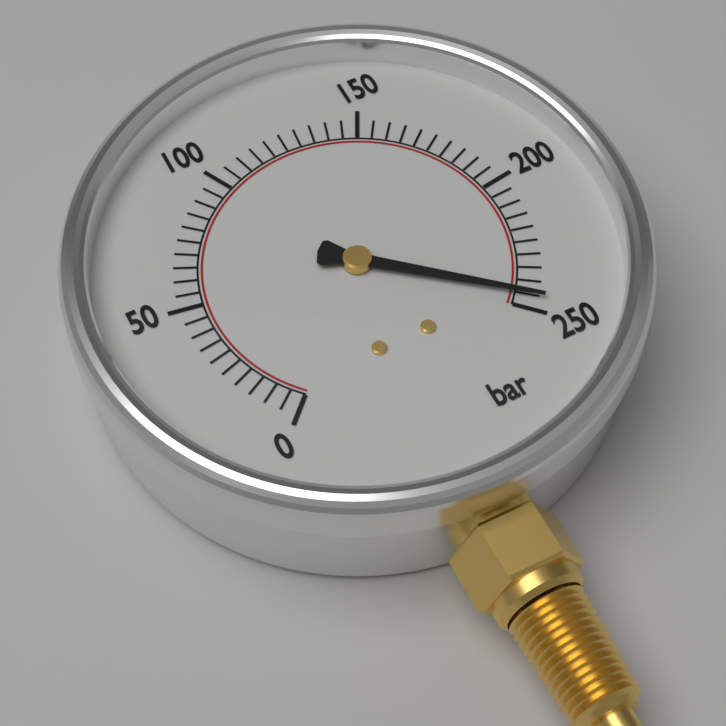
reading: 245 bar
